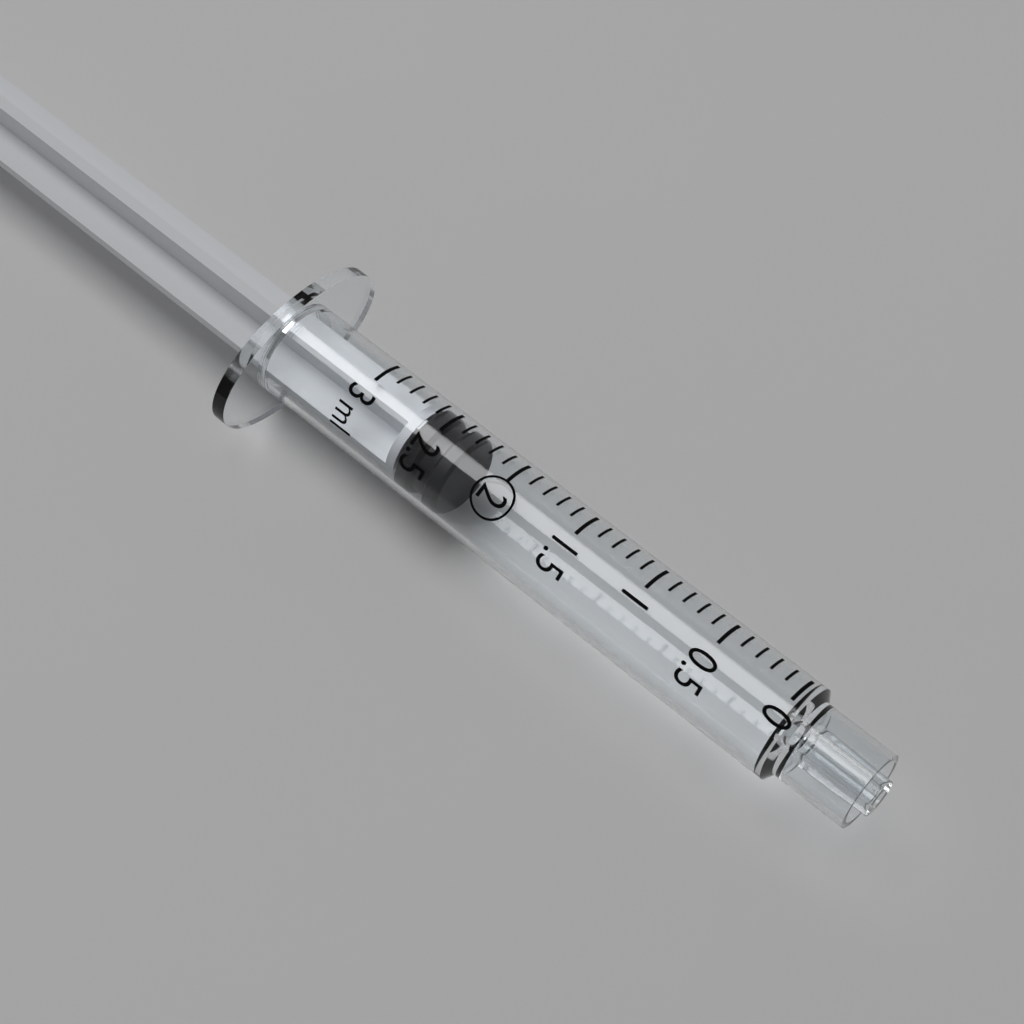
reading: 2.3 ml
